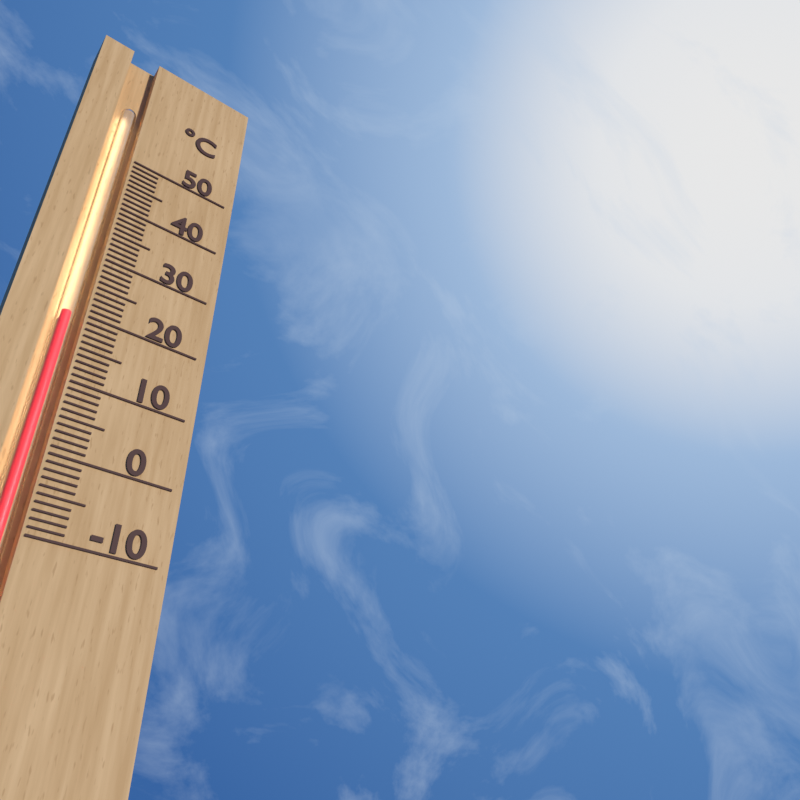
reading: 20 °C
